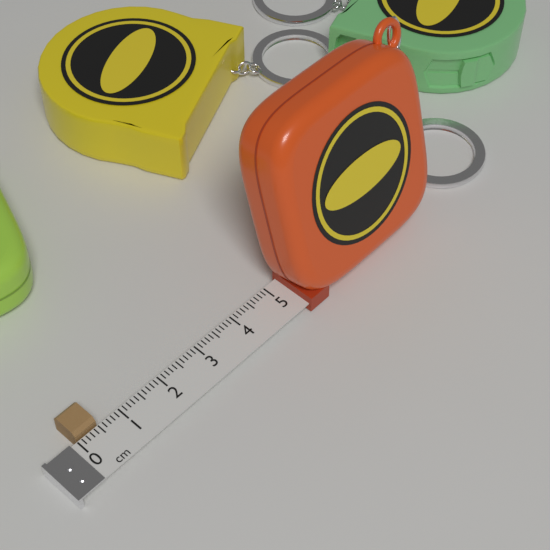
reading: 0.5 cm
